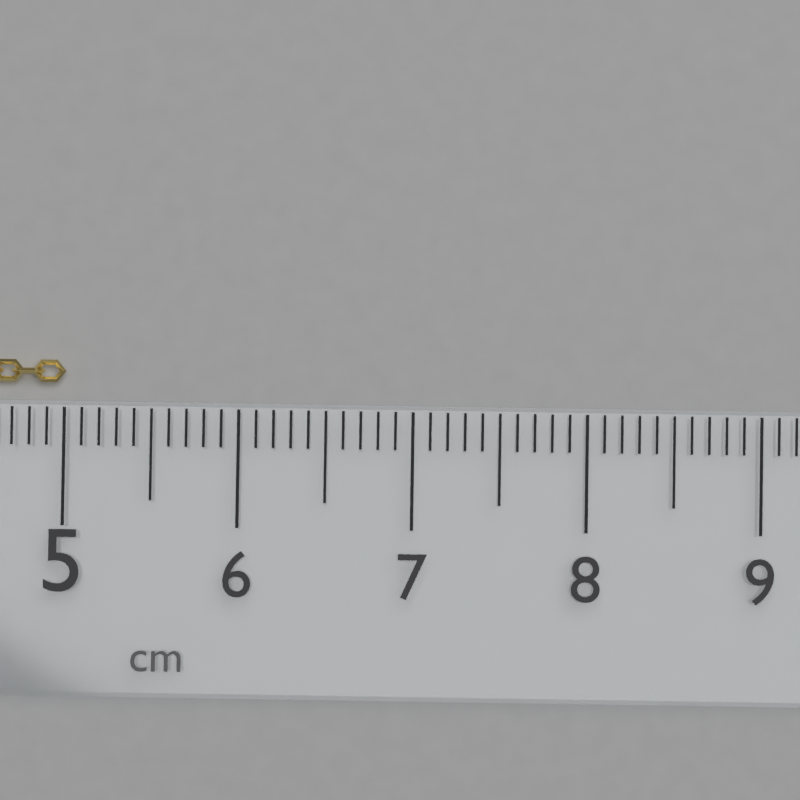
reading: 5.0 cm
